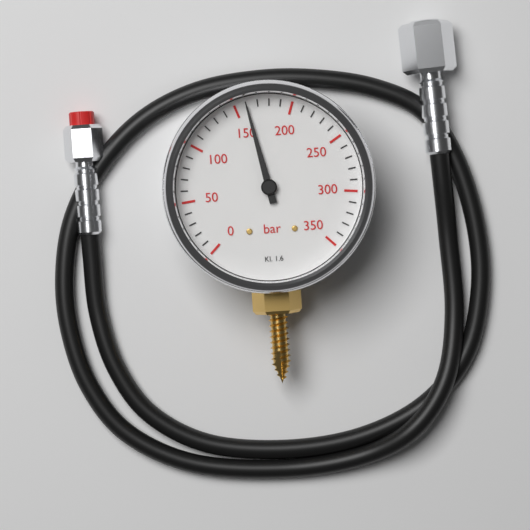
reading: 160 bar
